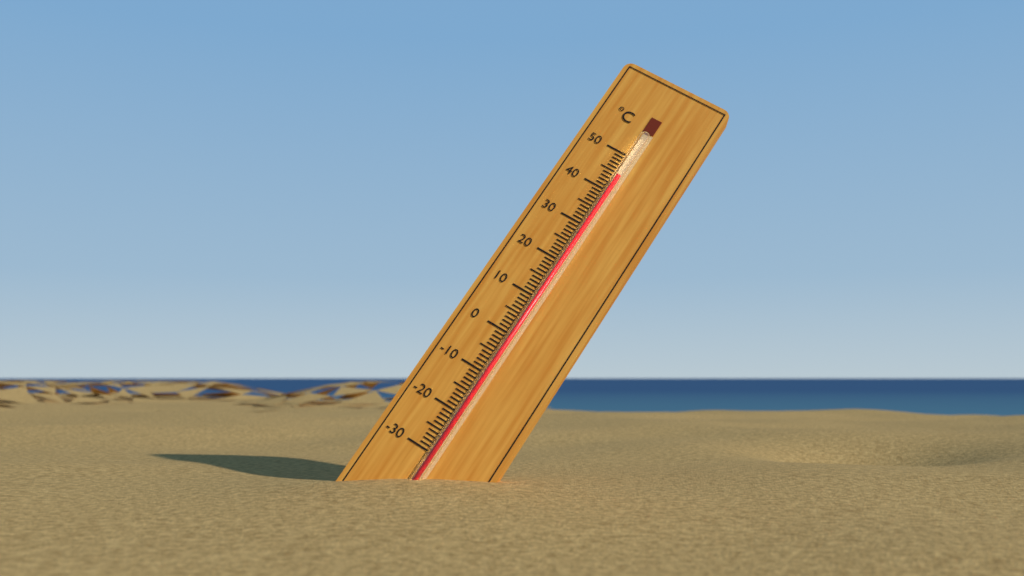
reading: 44 °C
